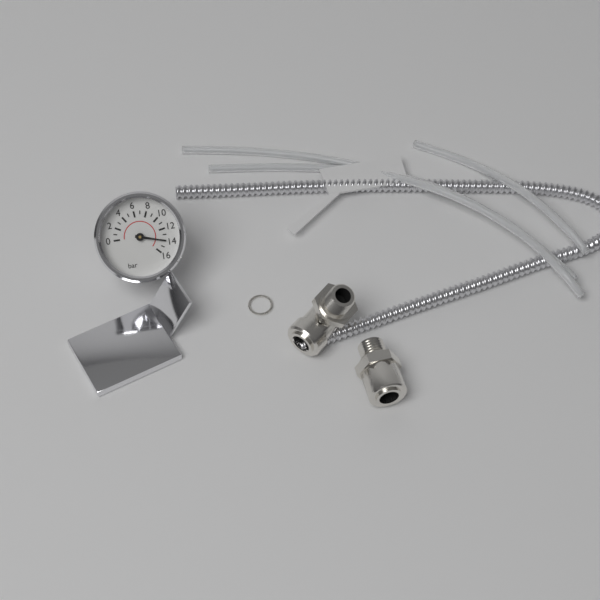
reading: 14 bar
